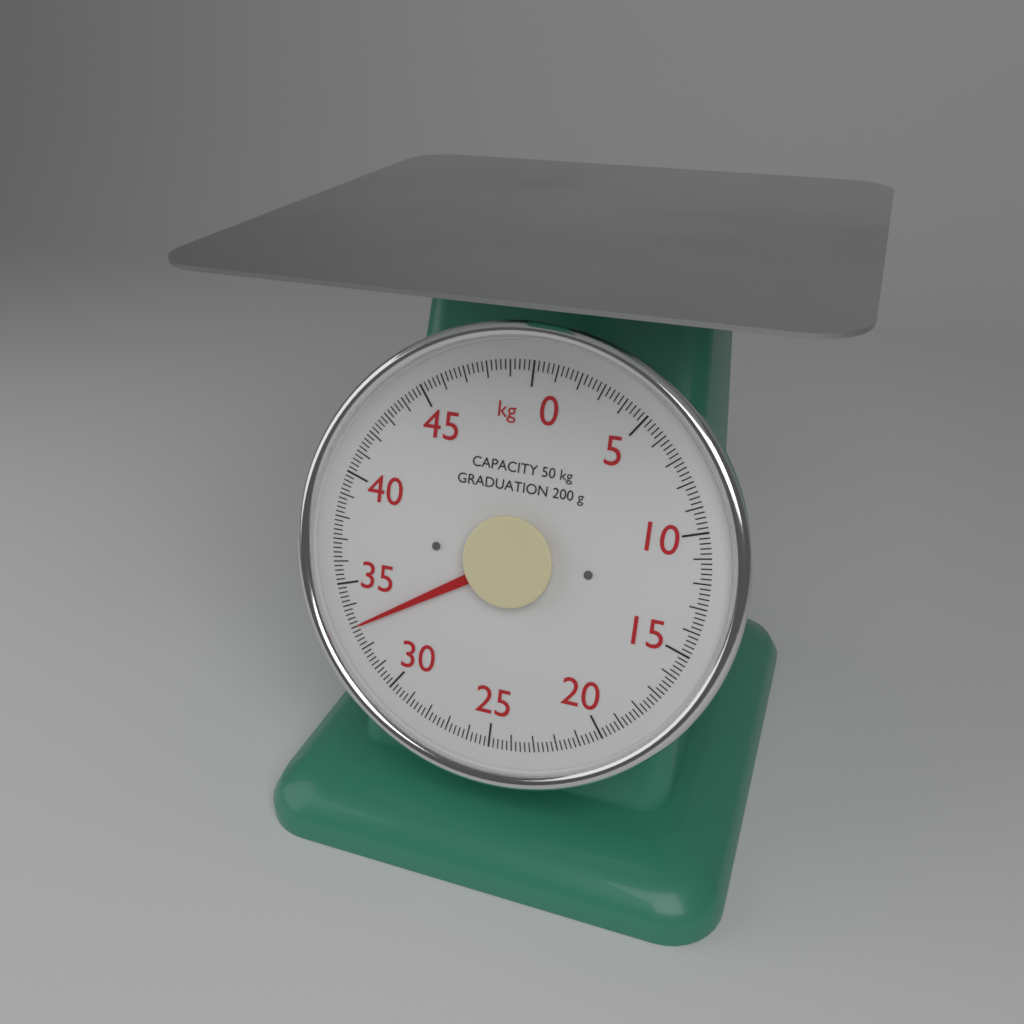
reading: 33.0 kg
